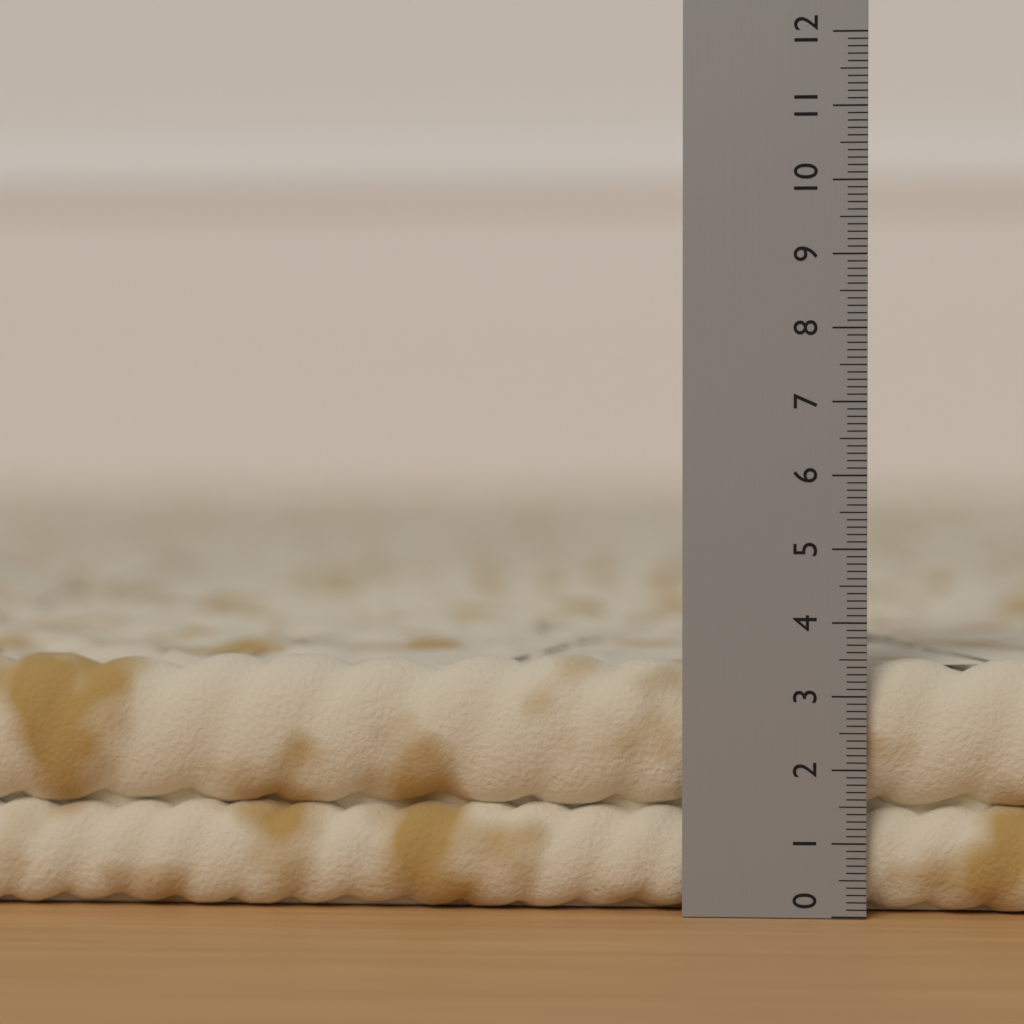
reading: 3.5 (no unit)
